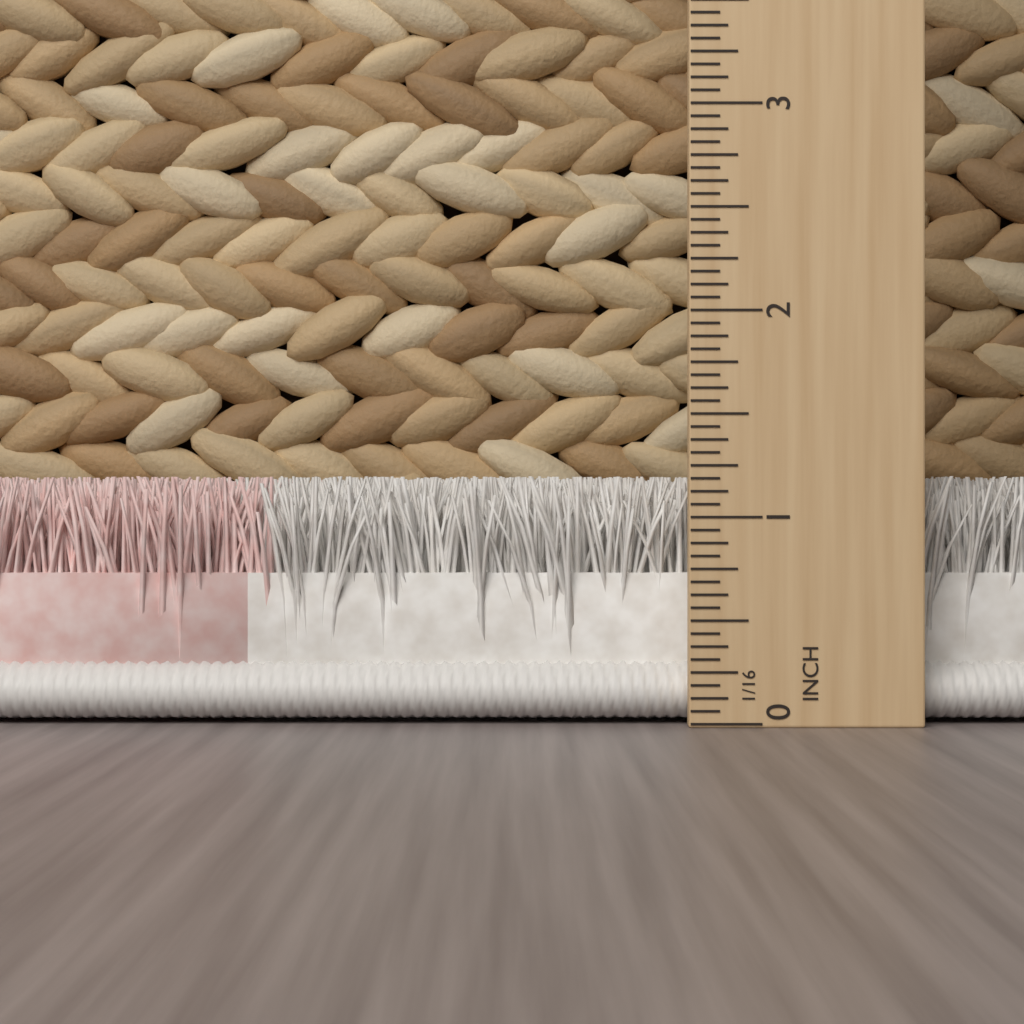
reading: 1.2000 in
